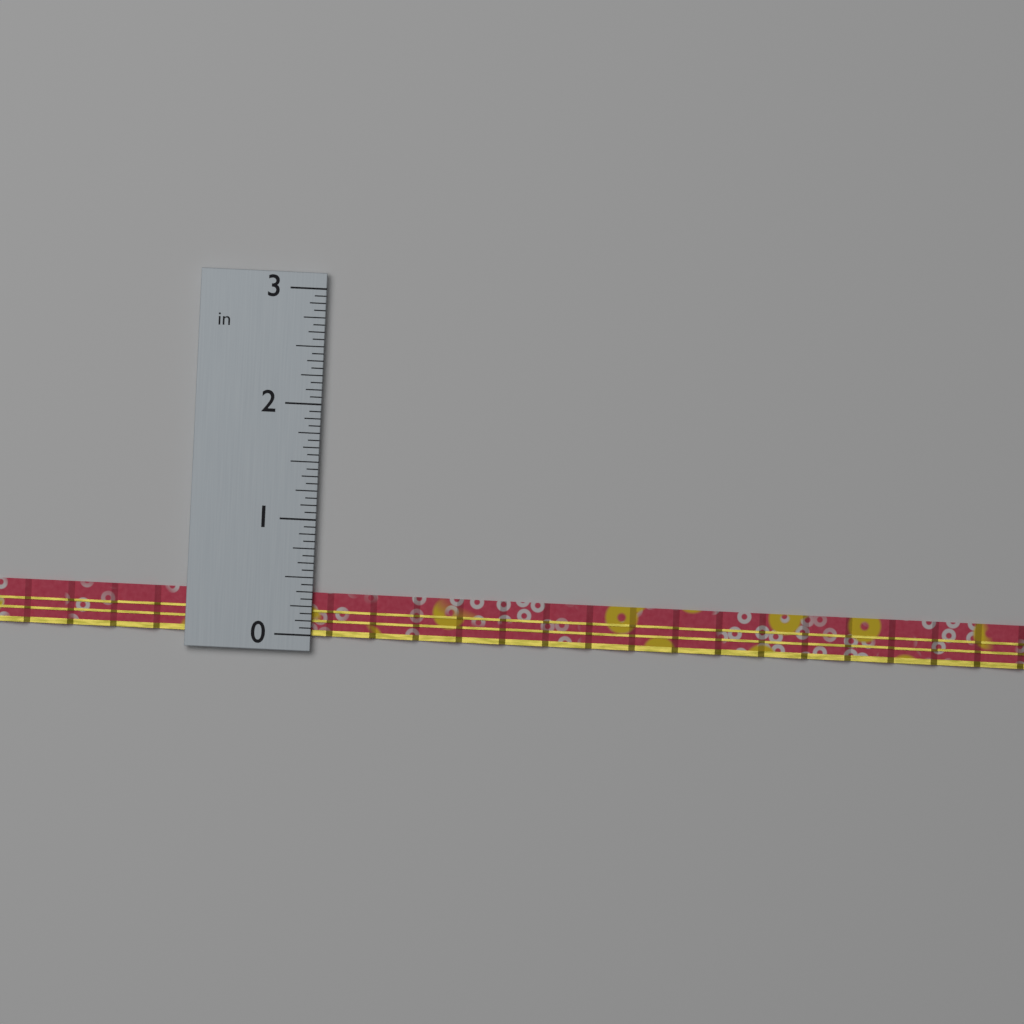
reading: 0.3750 in
